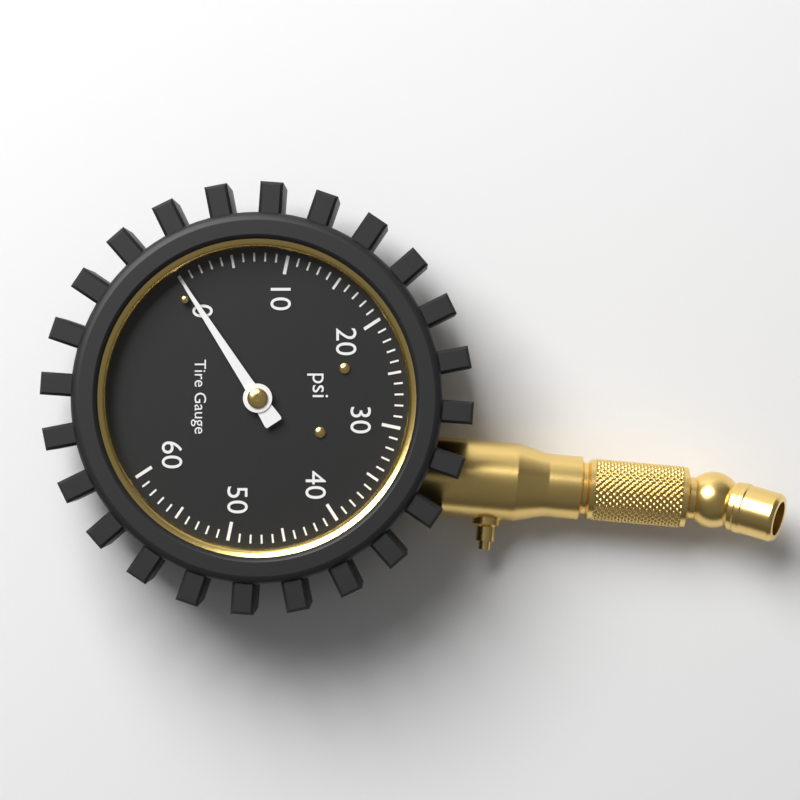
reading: 0 psi
